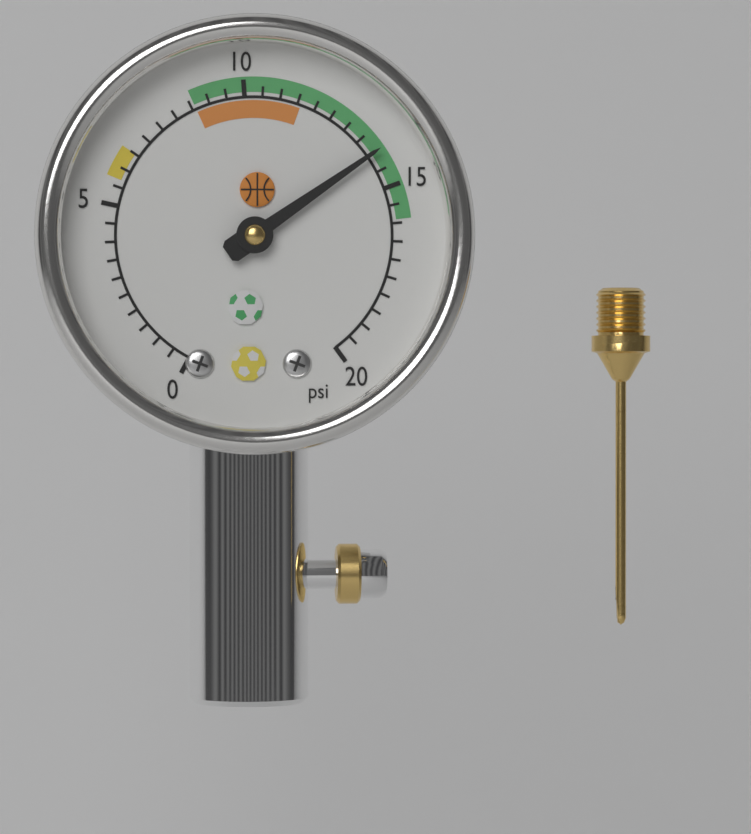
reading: 14.0 psi
